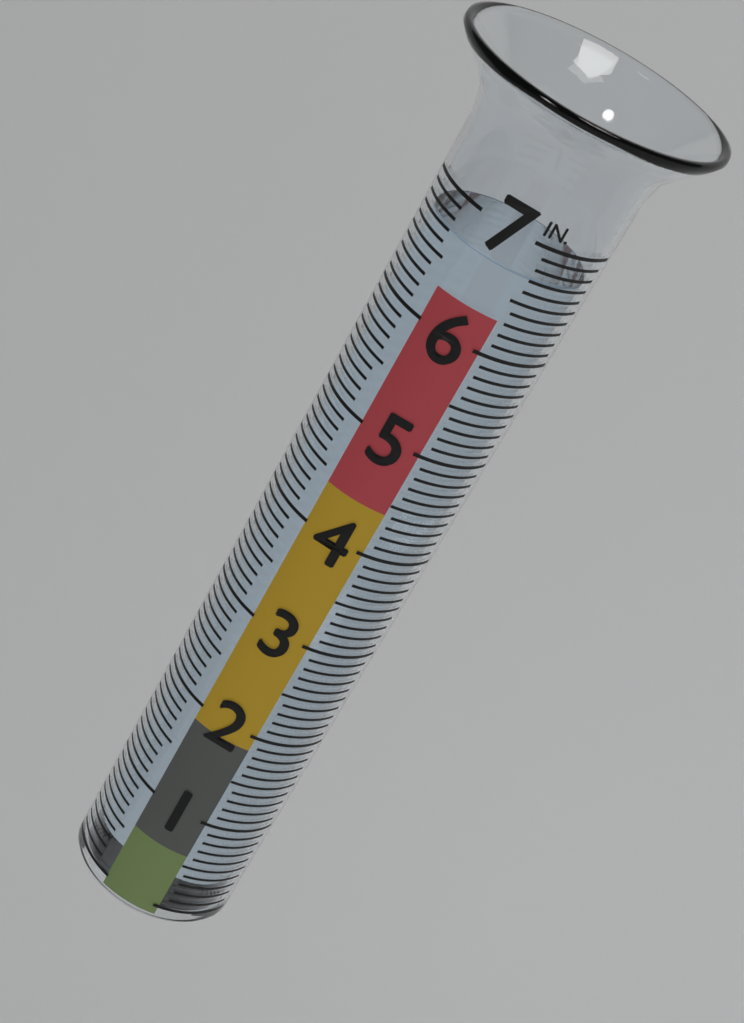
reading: 6.7 in
